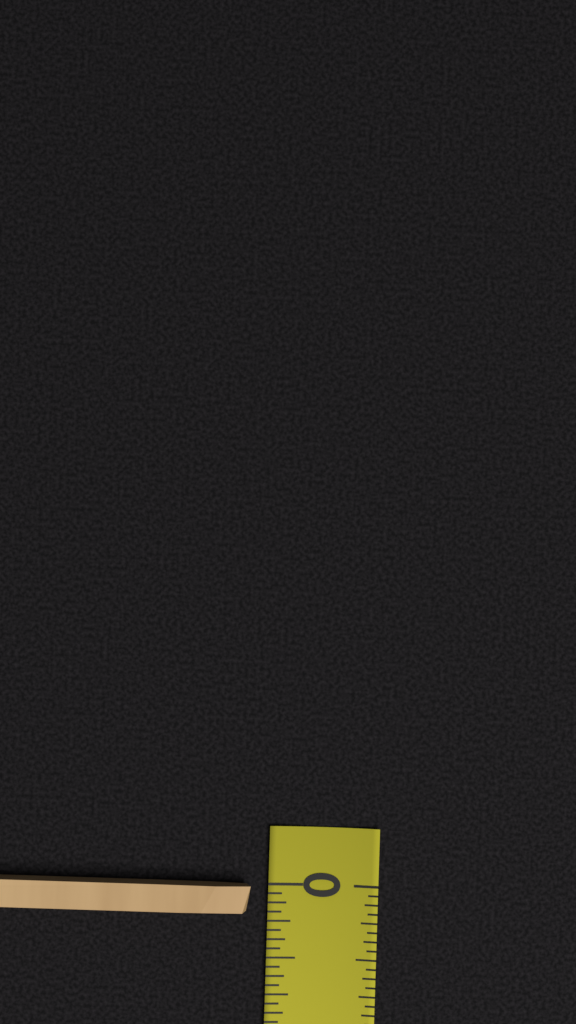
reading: 0.1875 (no unit)
